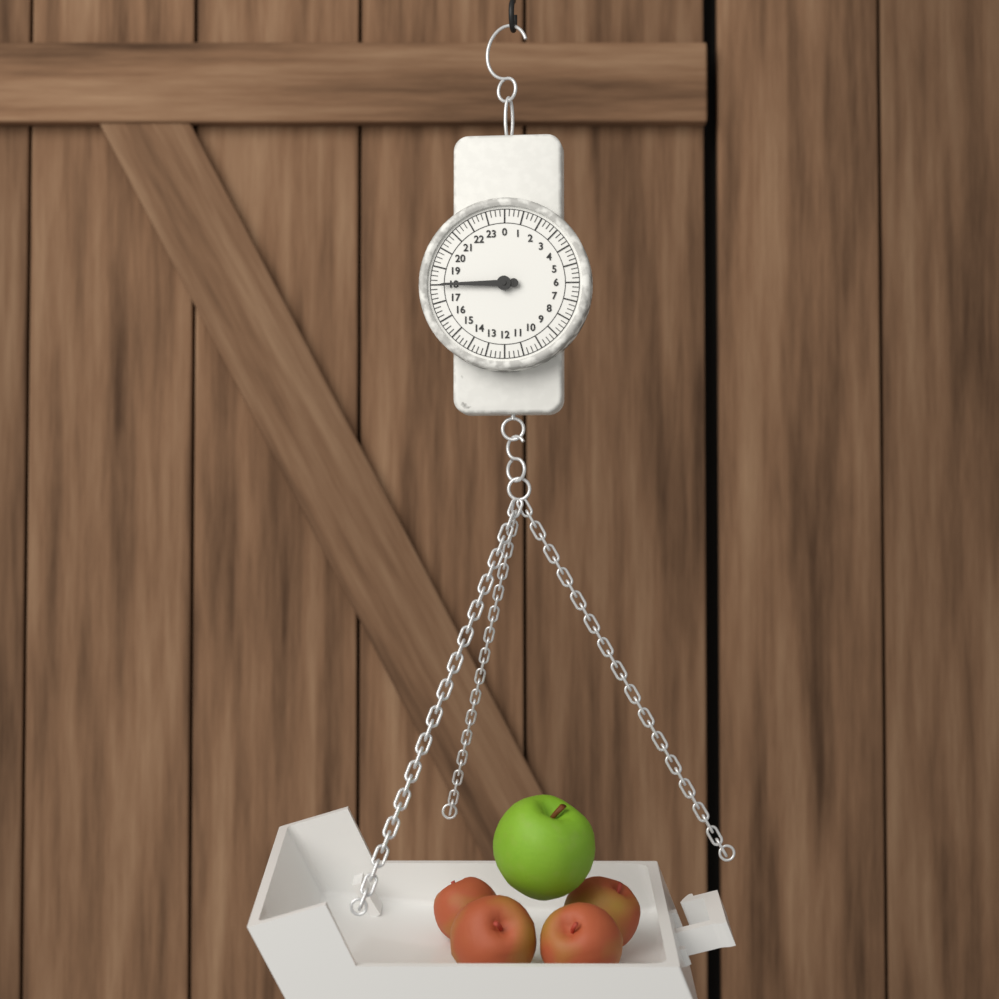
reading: 18.00 (no unit)
